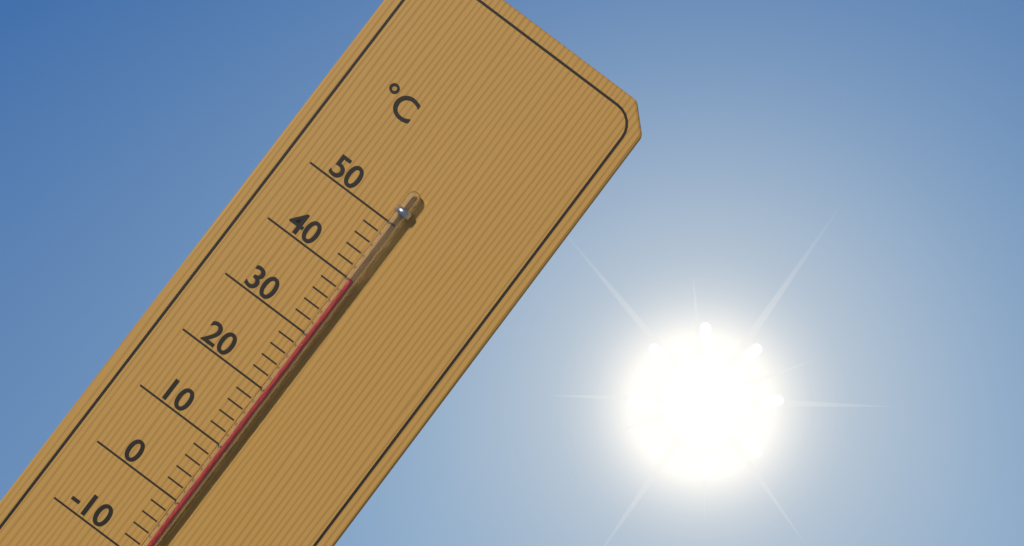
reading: 40 °C
